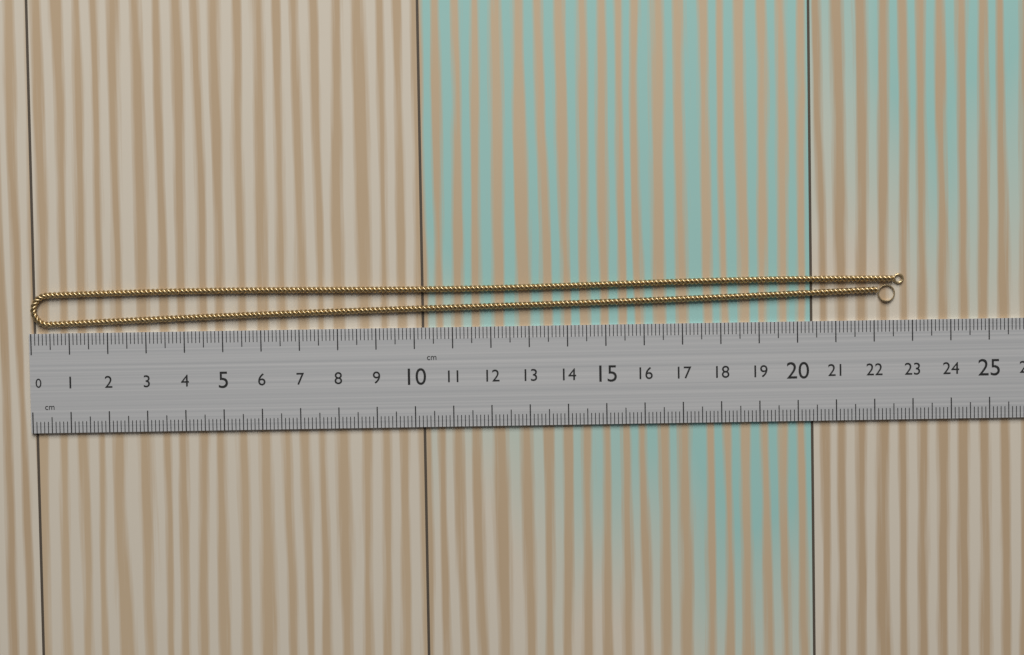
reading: 22.8 cm
